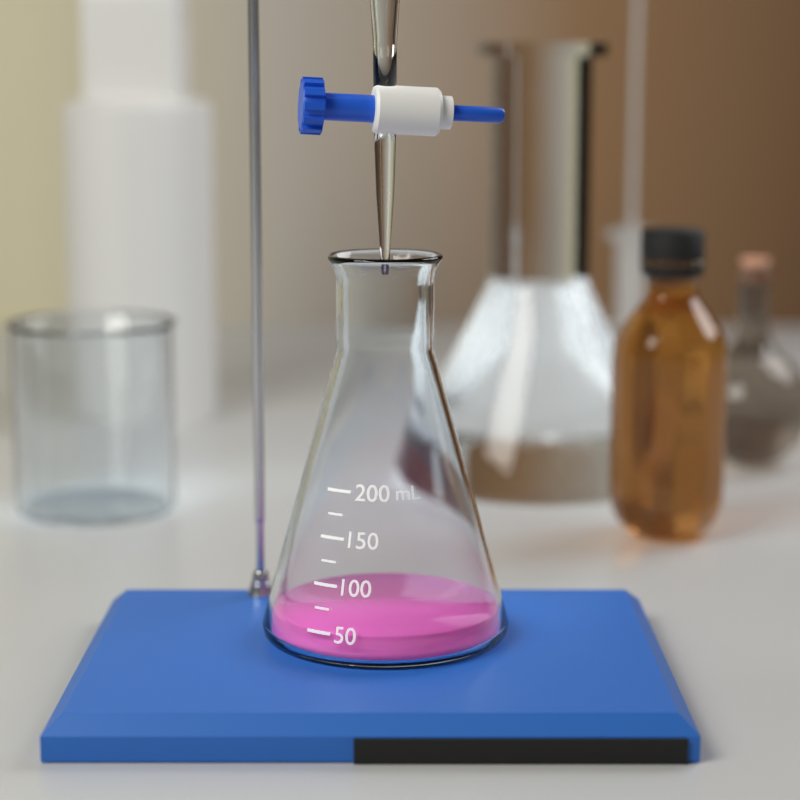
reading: 50 mL
